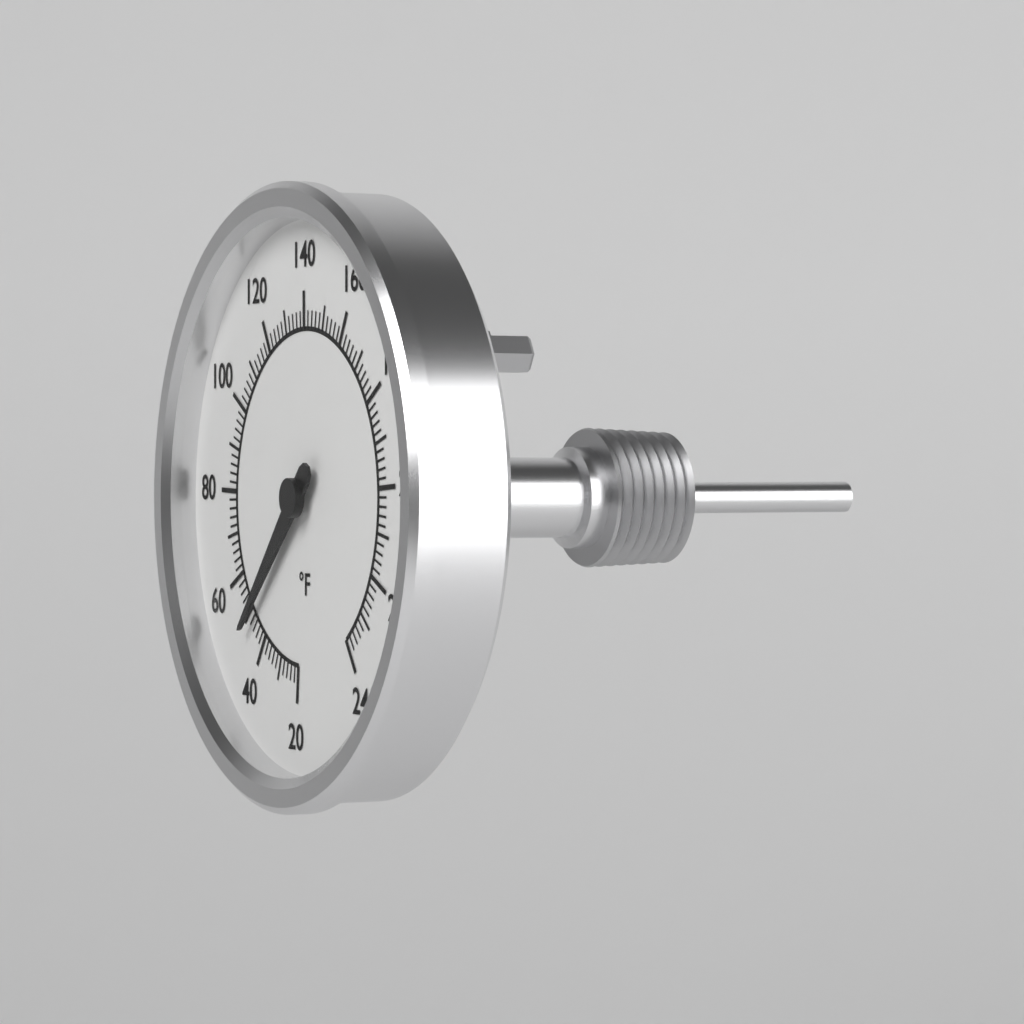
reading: 48 °F
